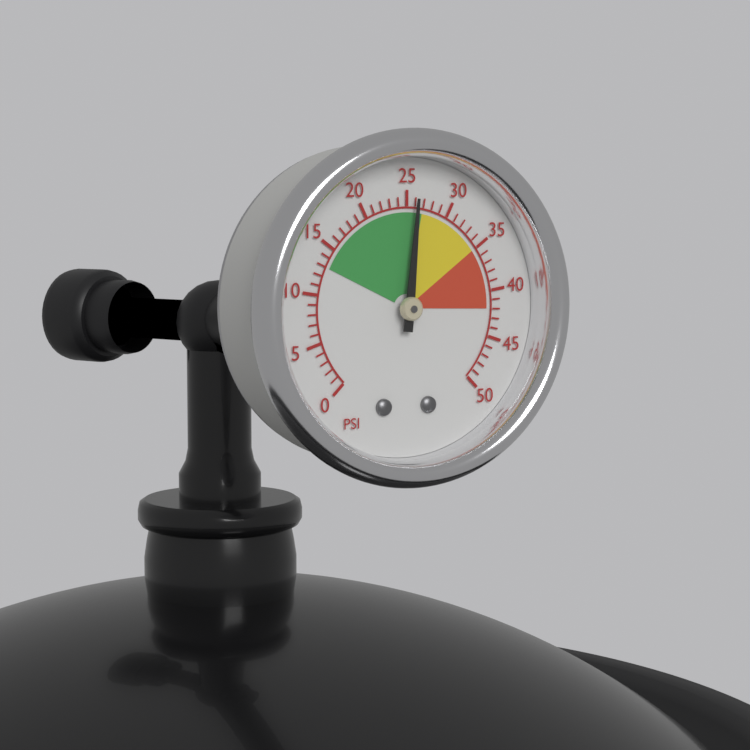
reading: 26 psi
